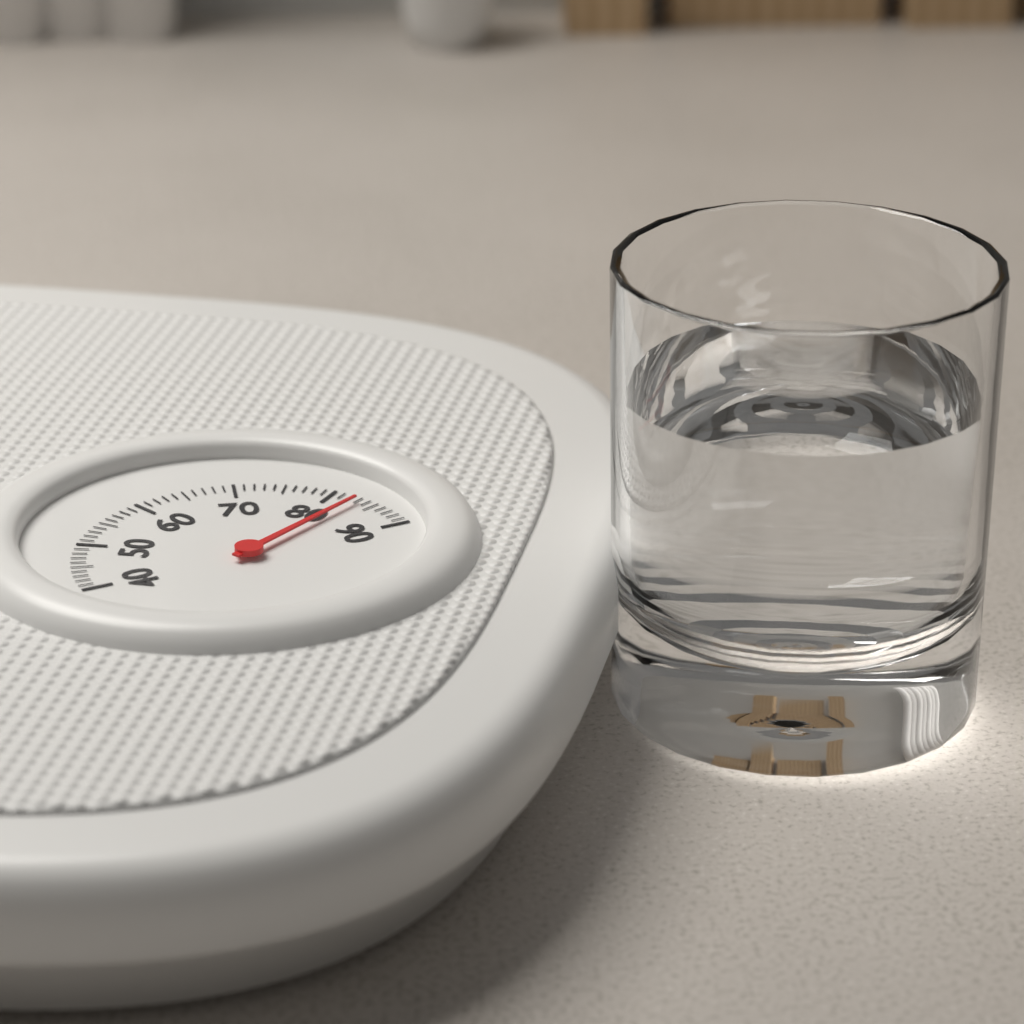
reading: 83 (no unit)
